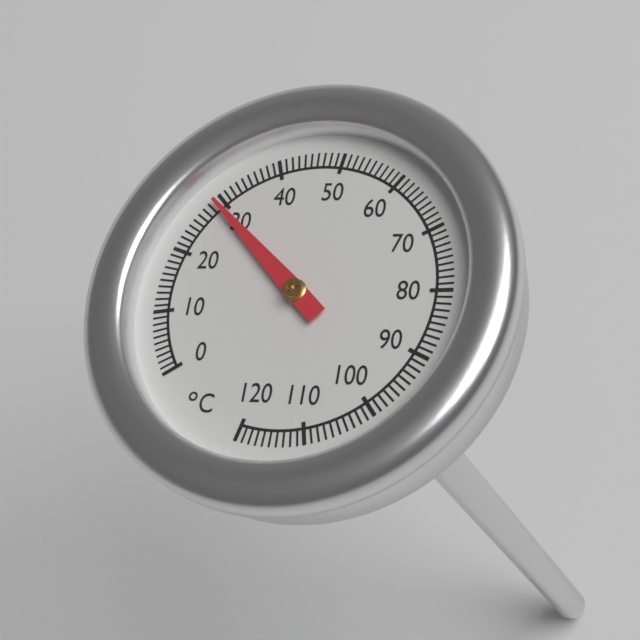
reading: 29 °C
